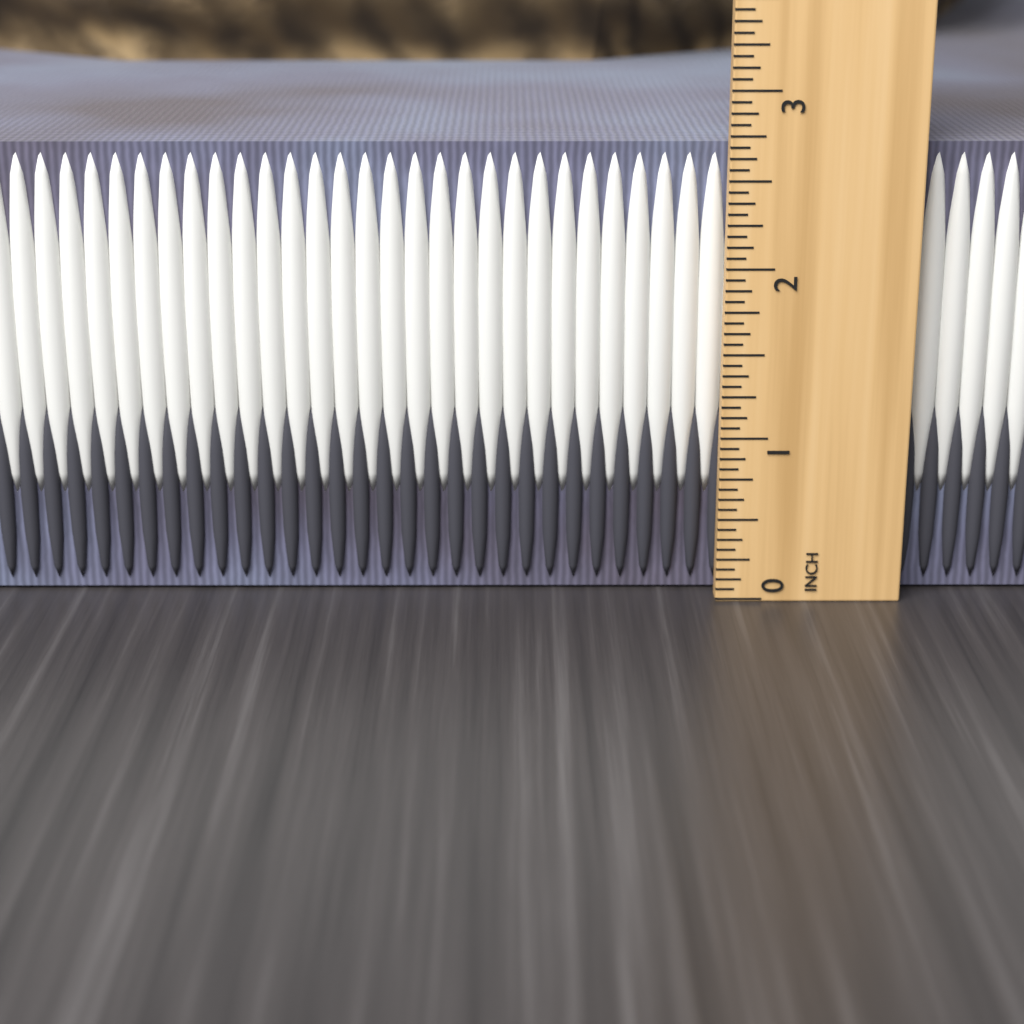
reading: 2.6875 in
